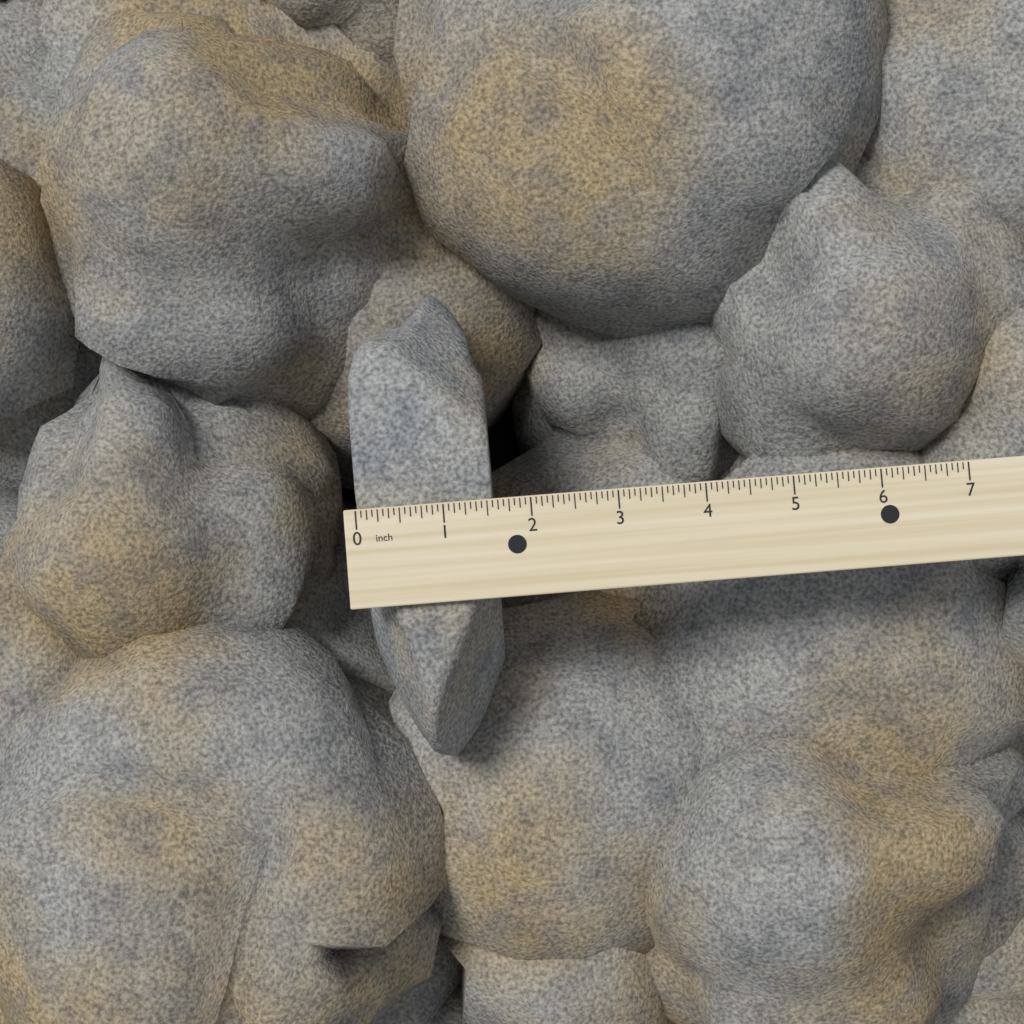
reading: 1.5625 inch
